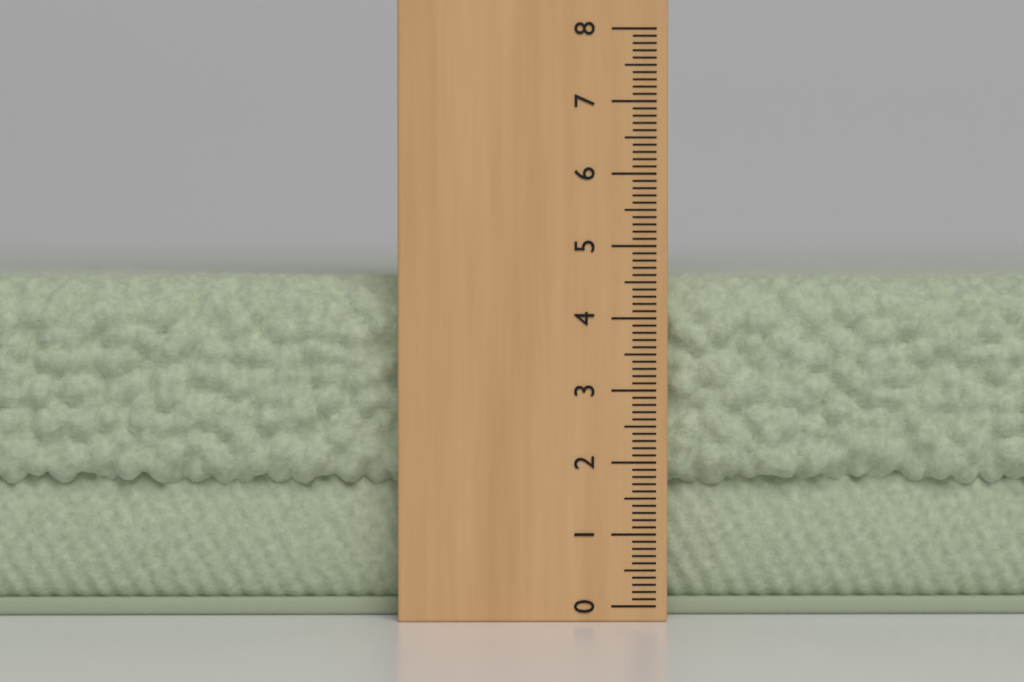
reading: 4.6 (no unit)
